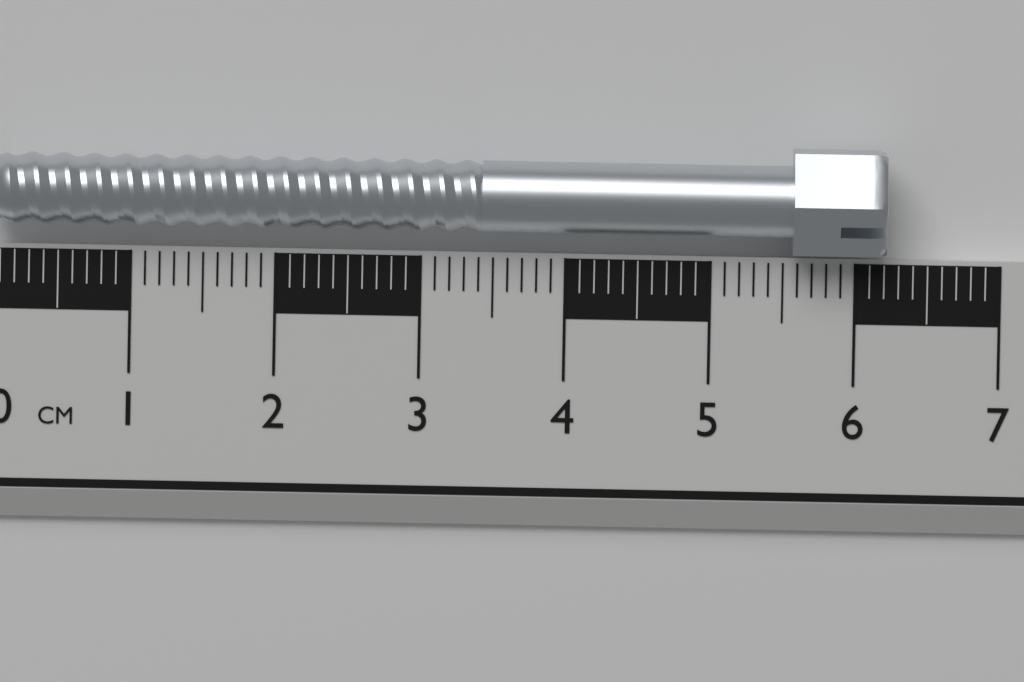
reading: 6.2 cm
